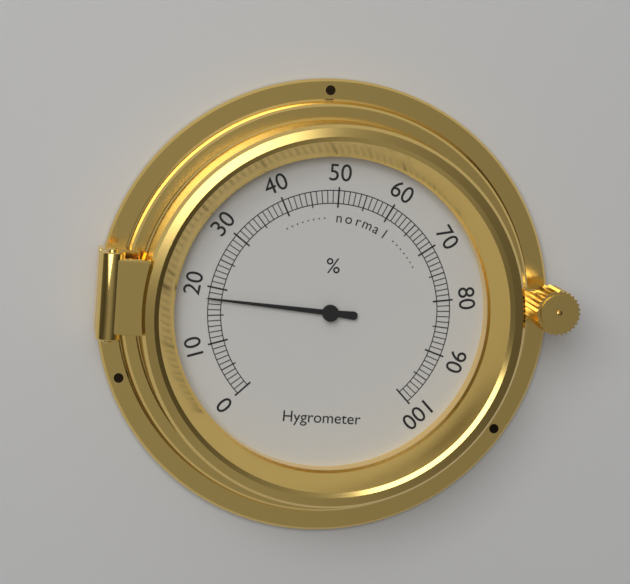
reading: 18 %
